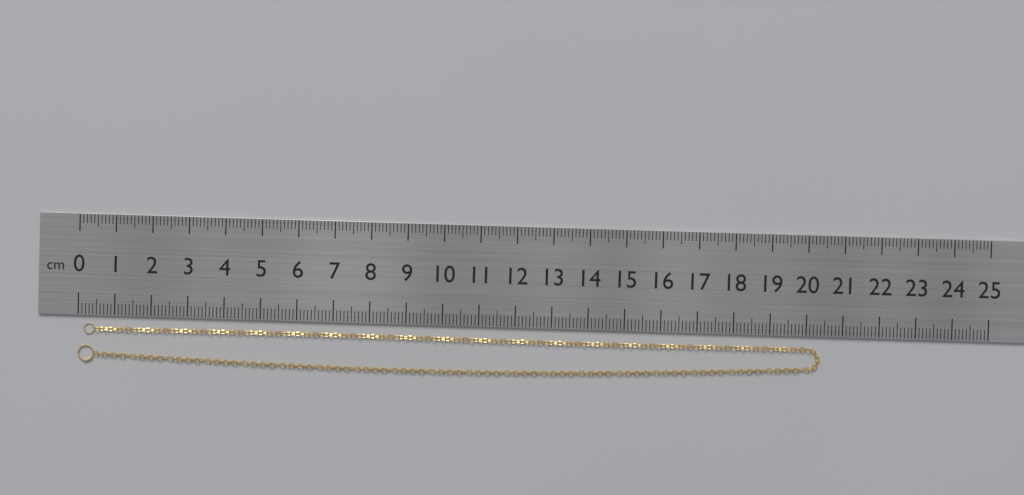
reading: 20.4 cm
